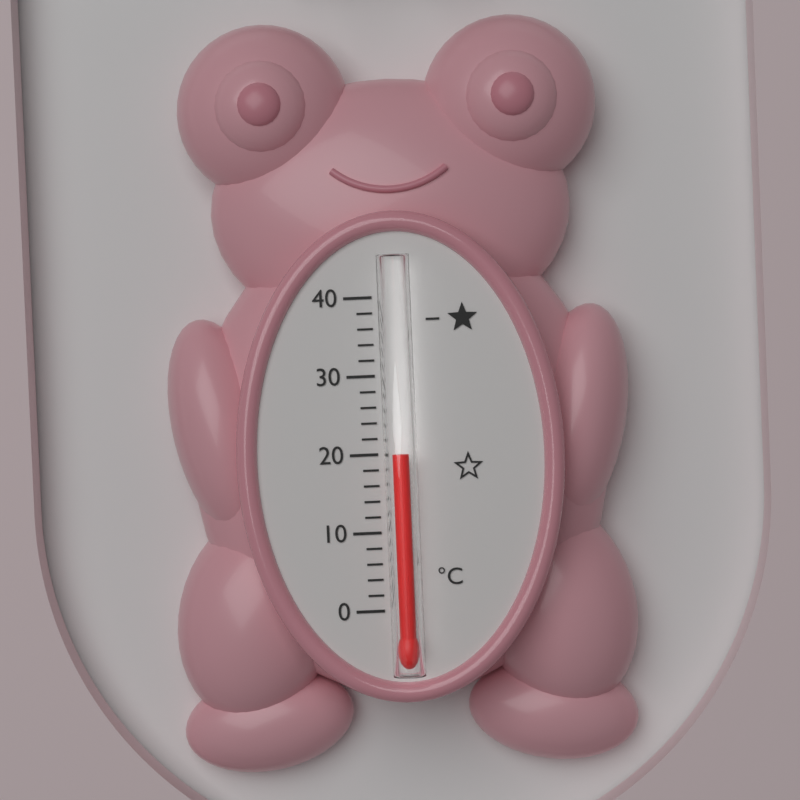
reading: 20 °C
